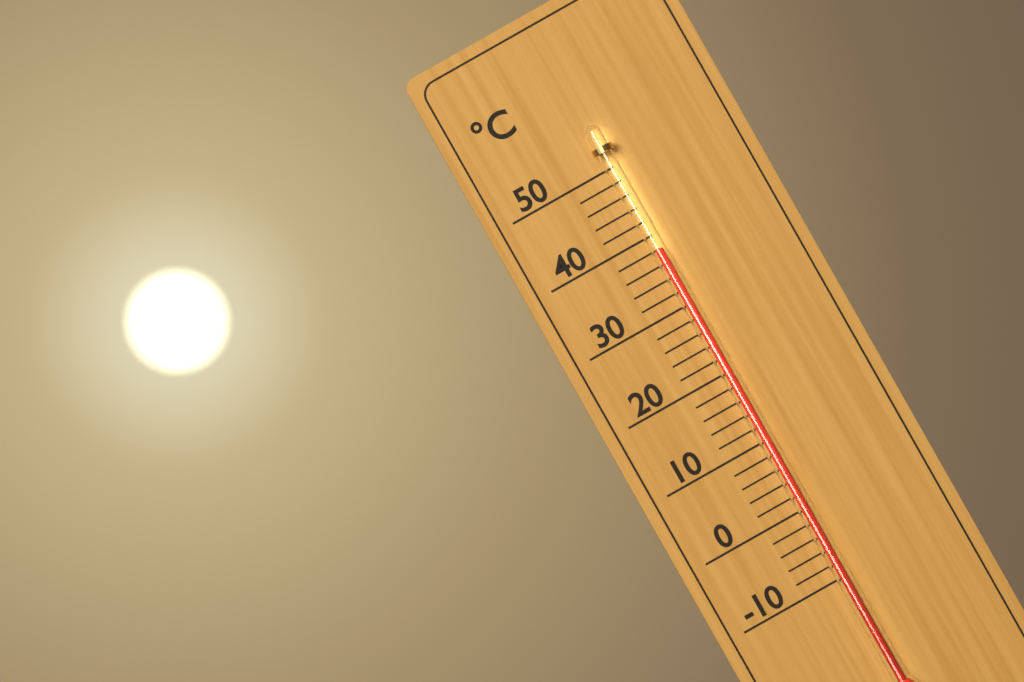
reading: 38 °C
